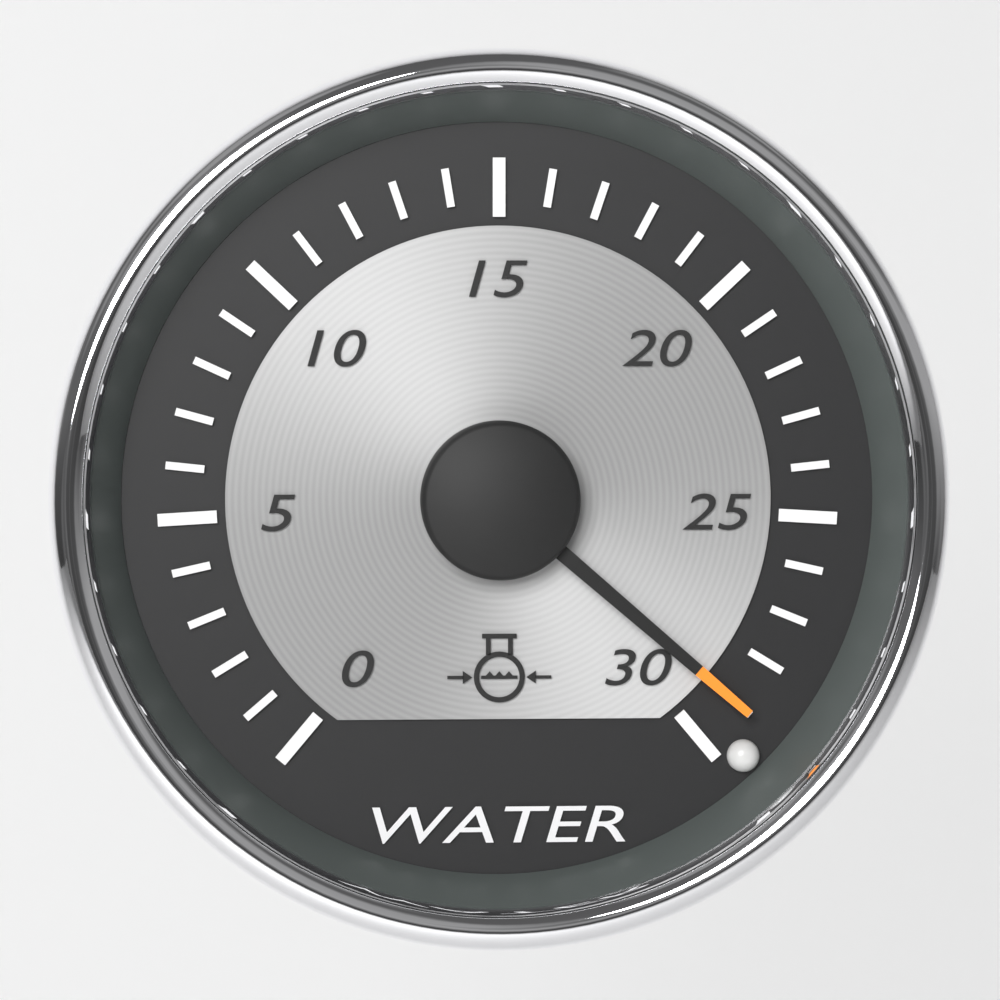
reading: 29 (no unit)
